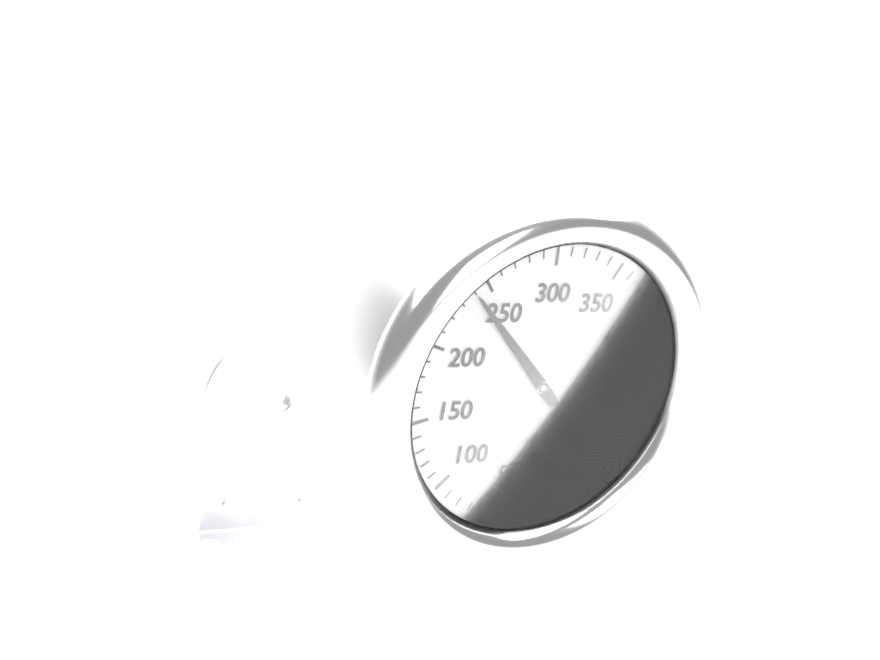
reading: 240 °F
